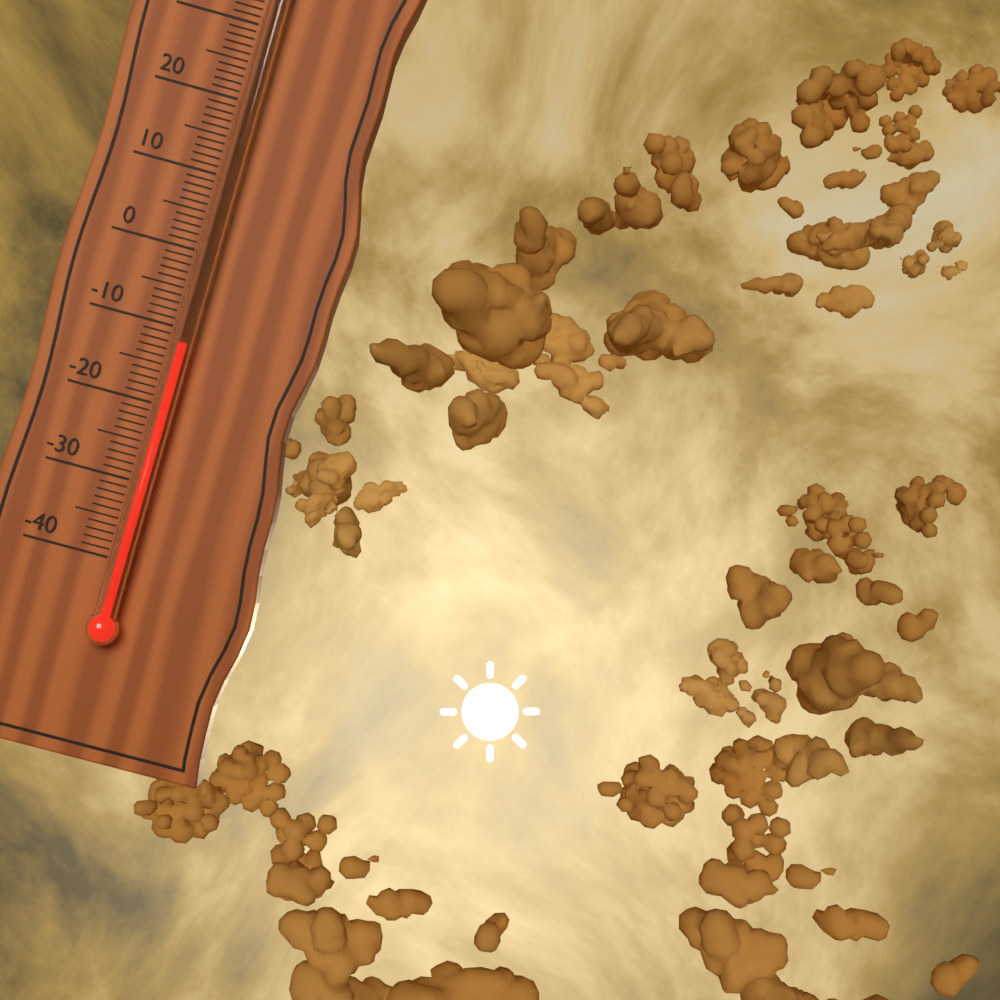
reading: -12 °C
